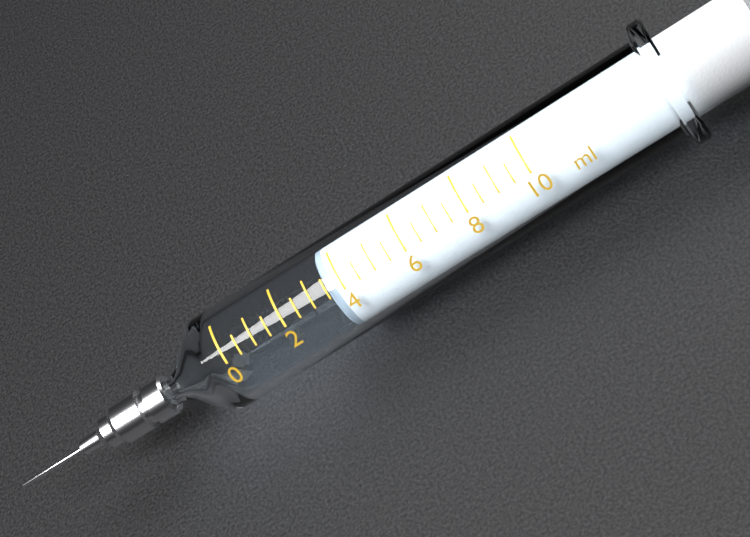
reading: 3.5 ml
